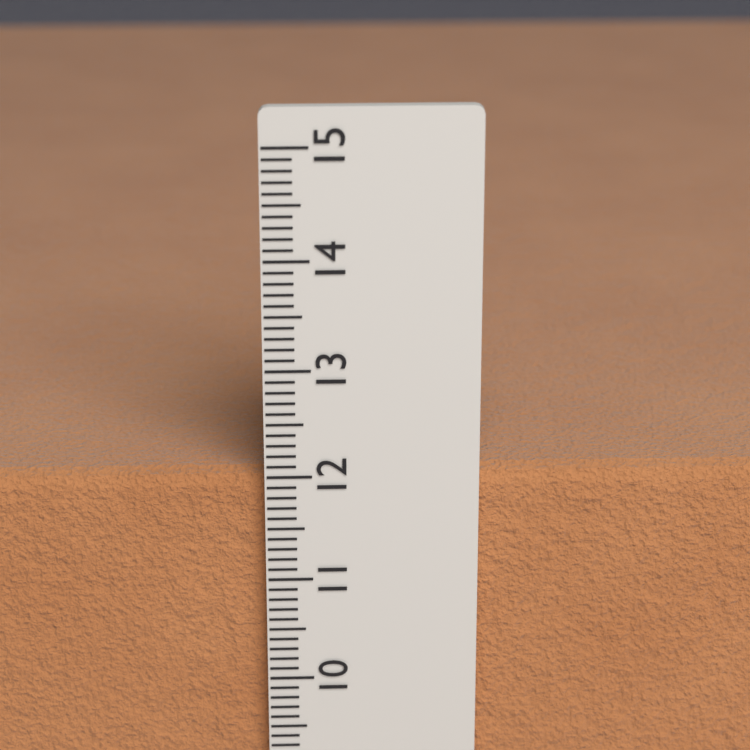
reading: 12.0 cm
